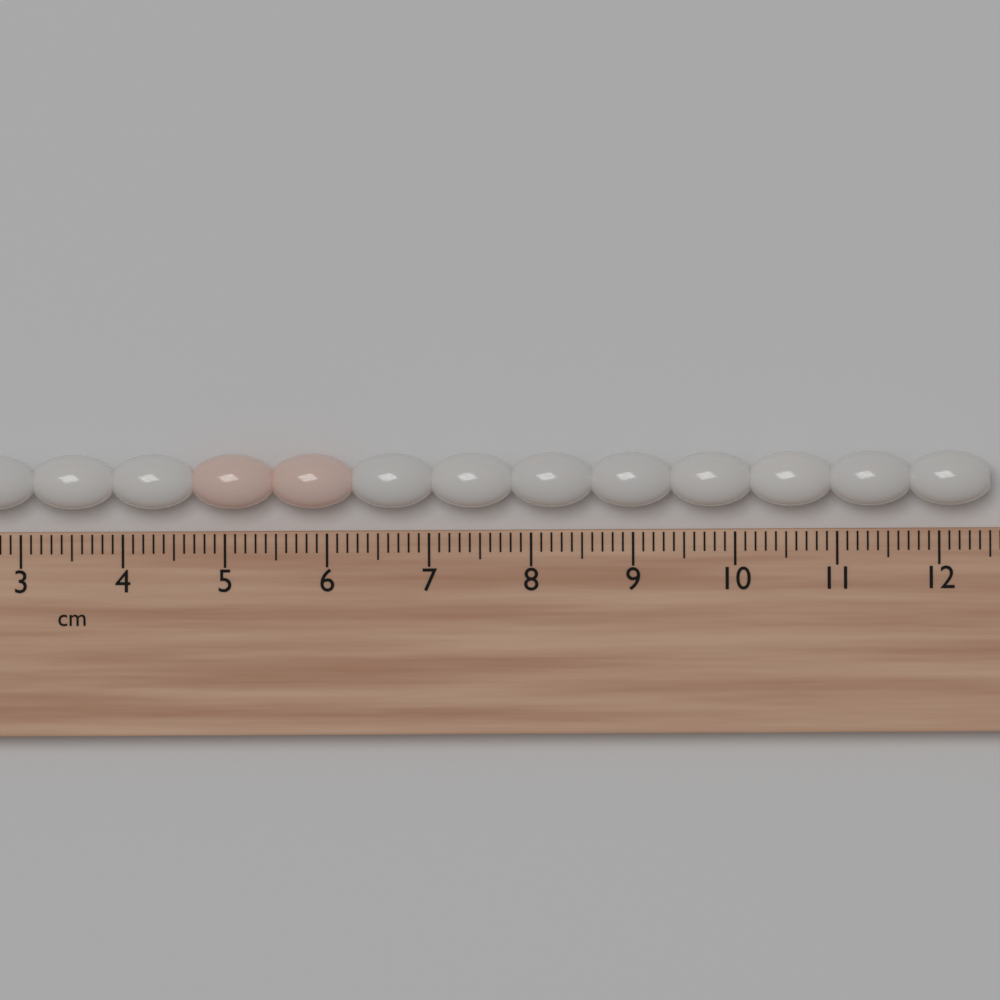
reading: 12.5 cm
